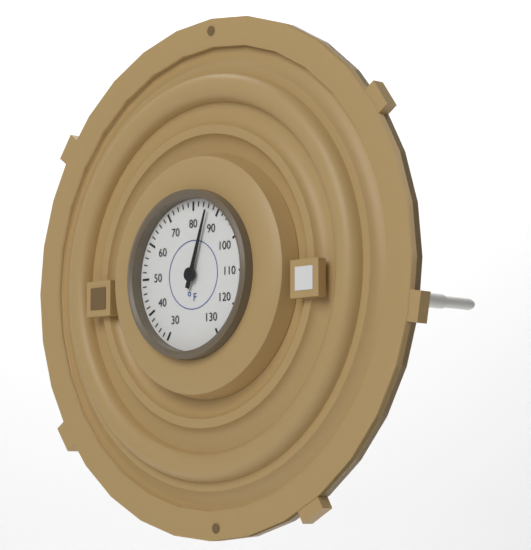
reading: 86 °F
